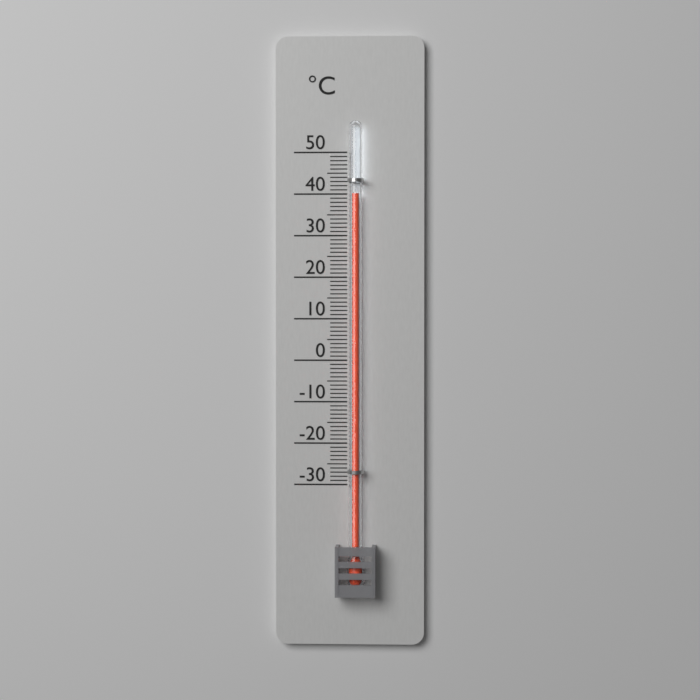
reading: 40 °C
